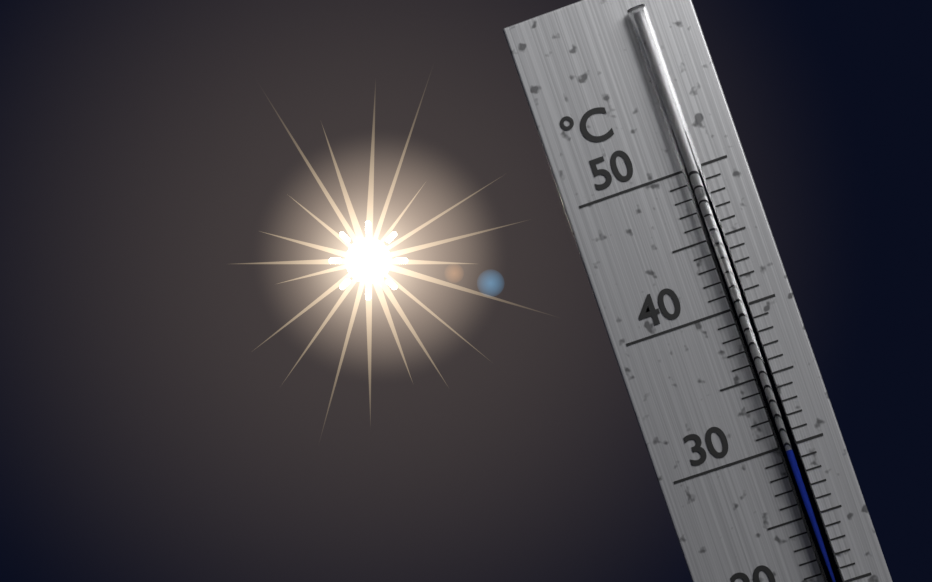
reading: 30 °C
